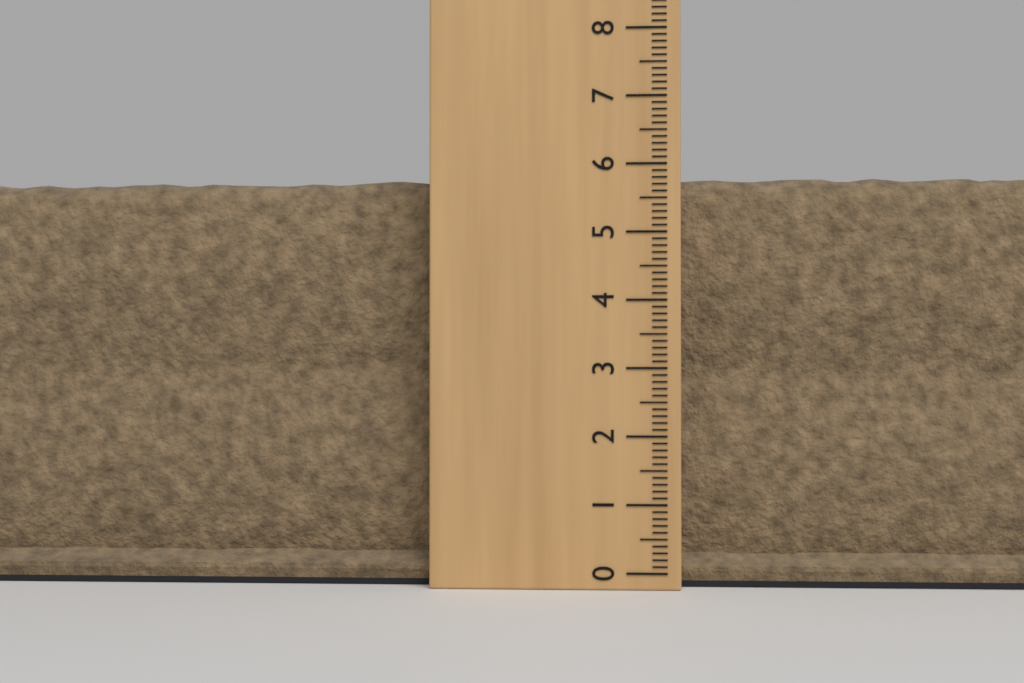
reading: 5.9 (no unit)
